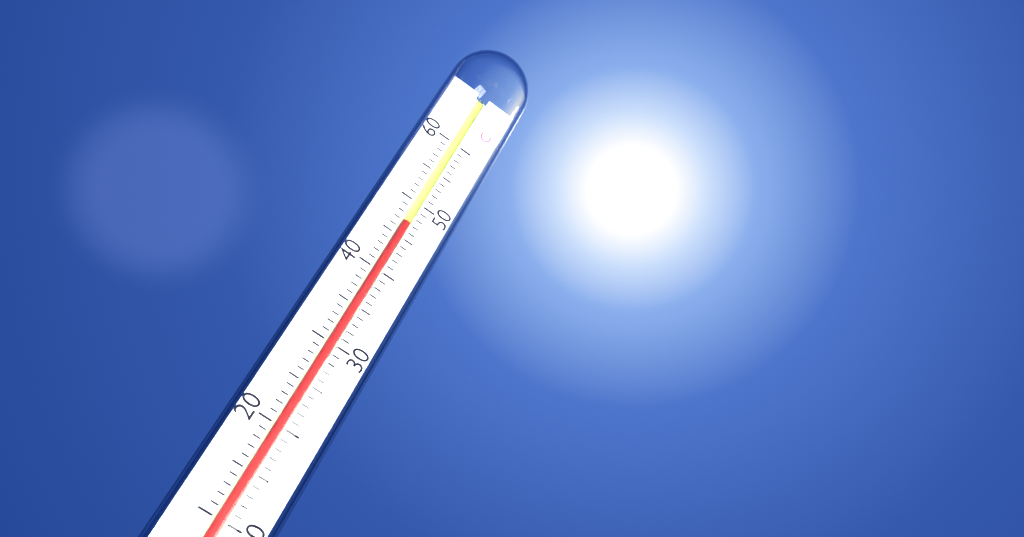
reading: 47 °C
